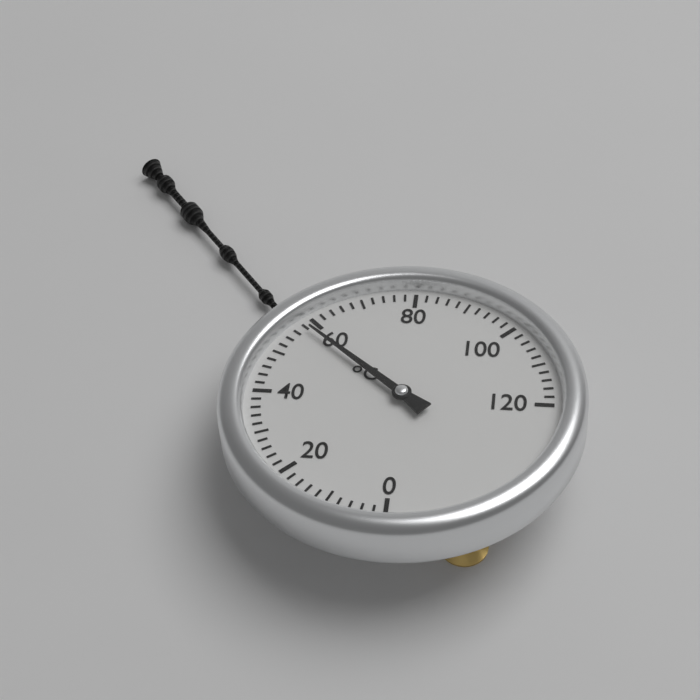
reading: 58 °C
